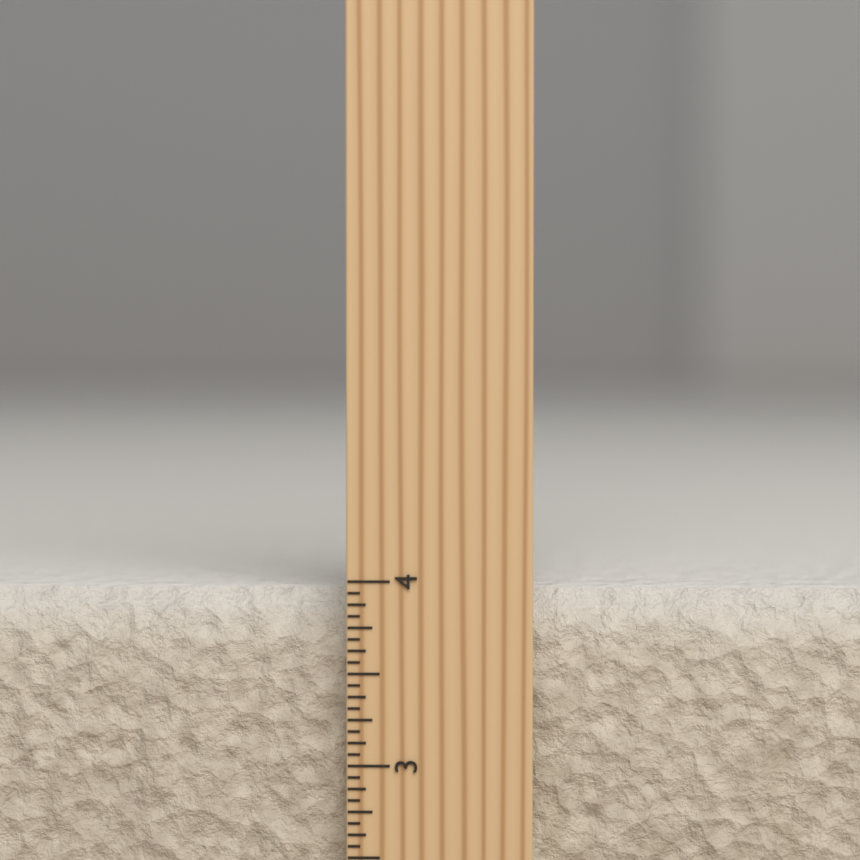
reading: 3.9375 inch
